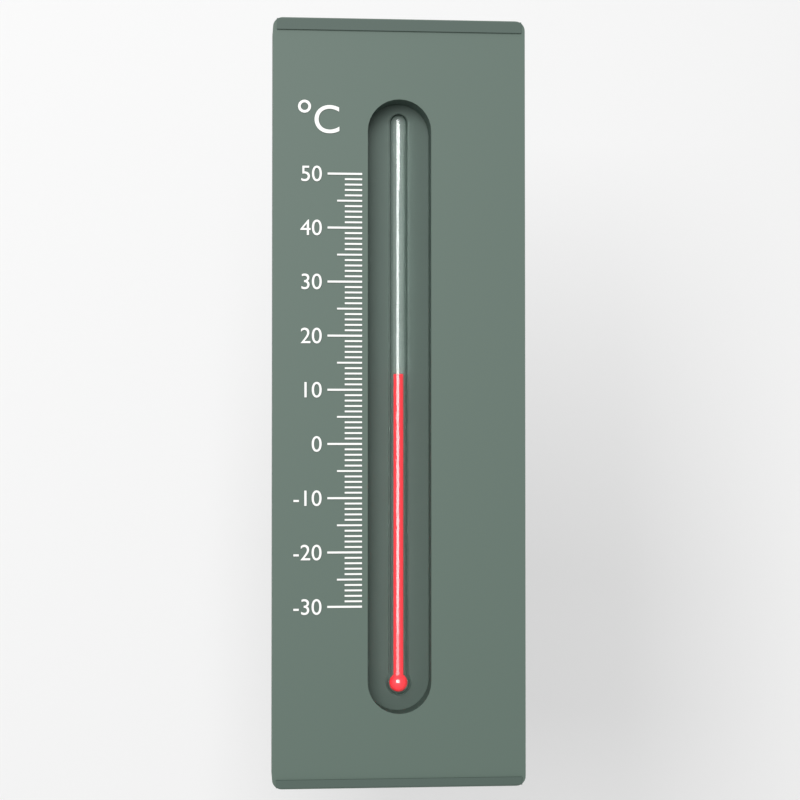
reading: 13 °C
